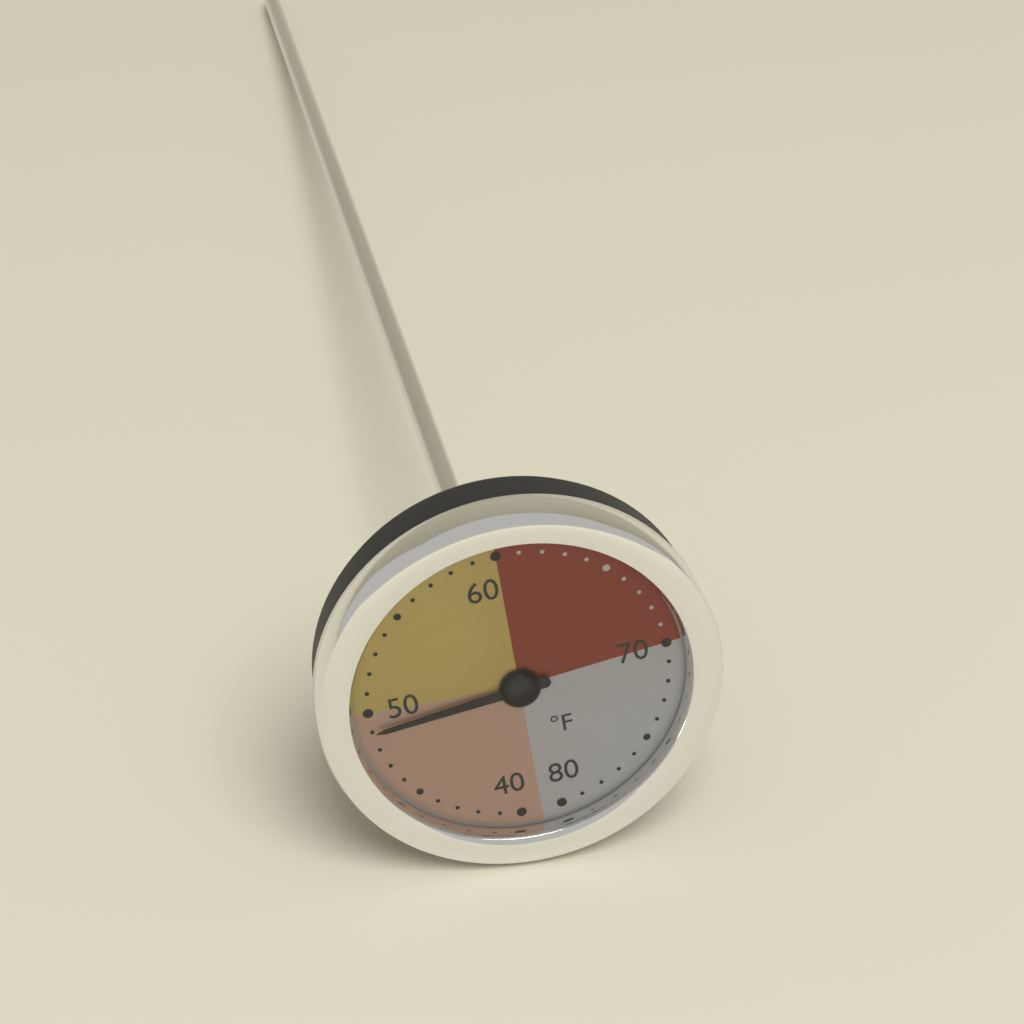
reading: 49 °F
